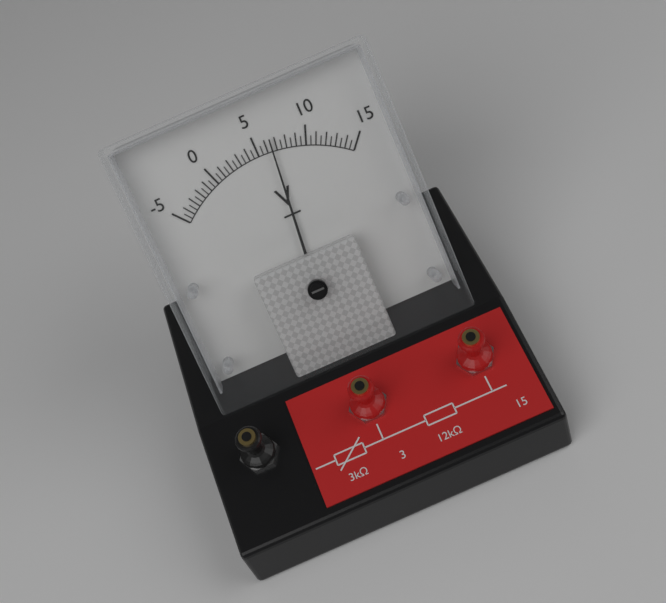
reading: 6.5 V
